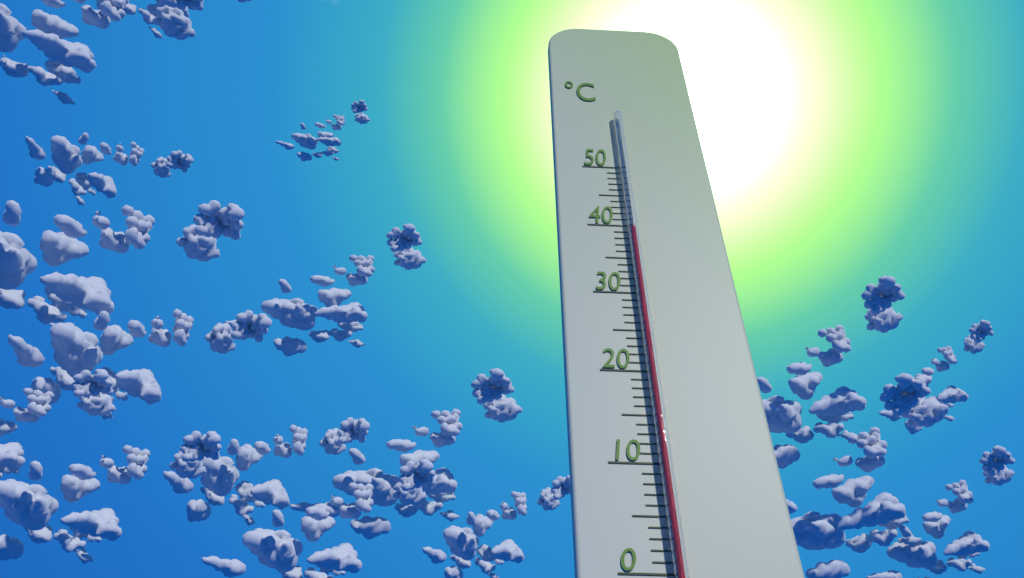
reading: 39 °C
